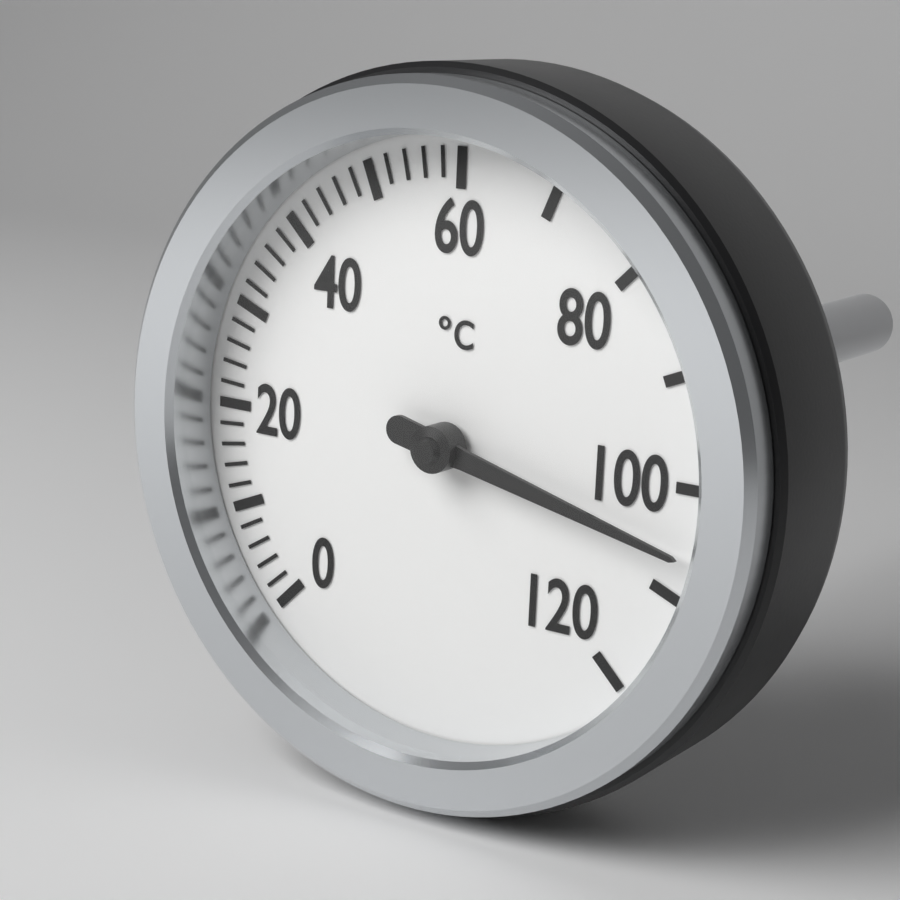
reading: 106 °C
